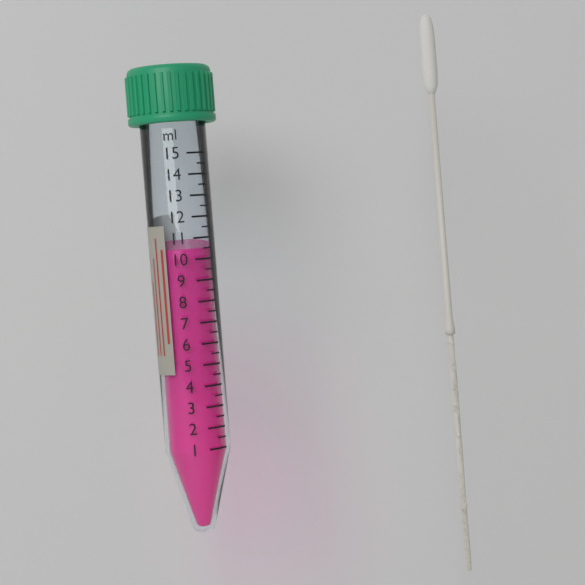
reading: 10.5 ml
